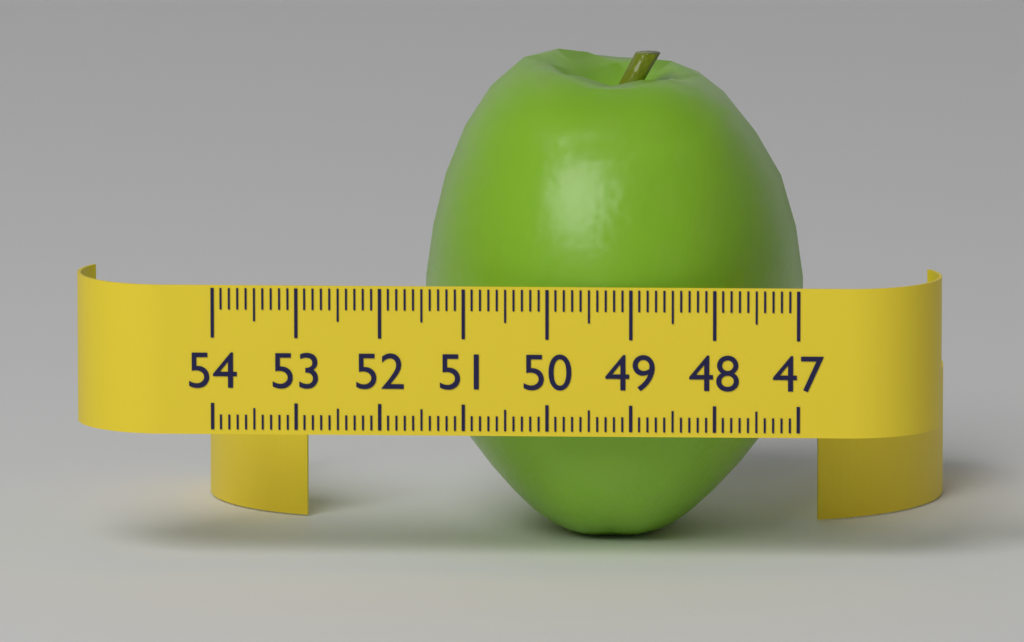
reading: 51.6 (no unit)
